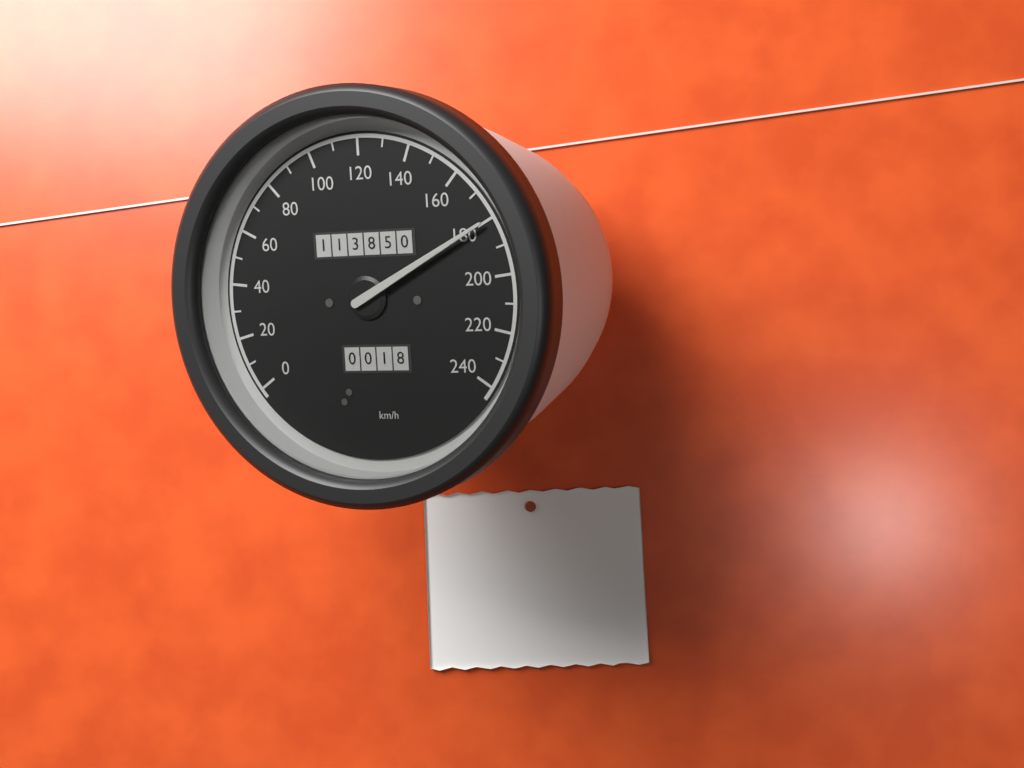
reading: 180 km/h
